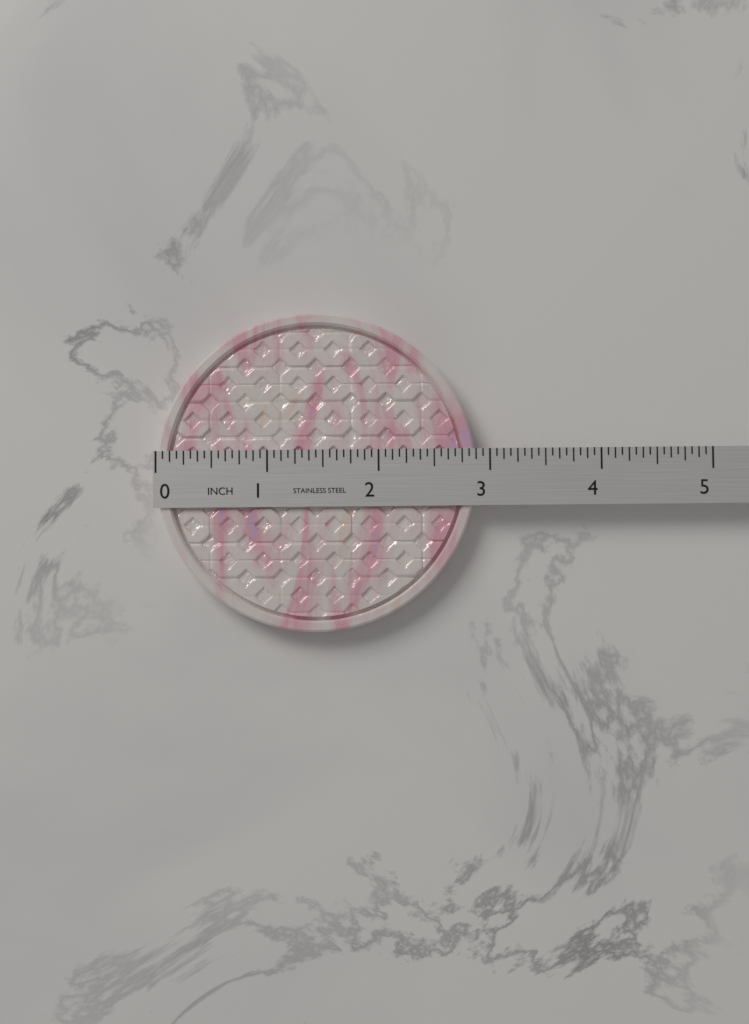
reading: 2.8750 in
